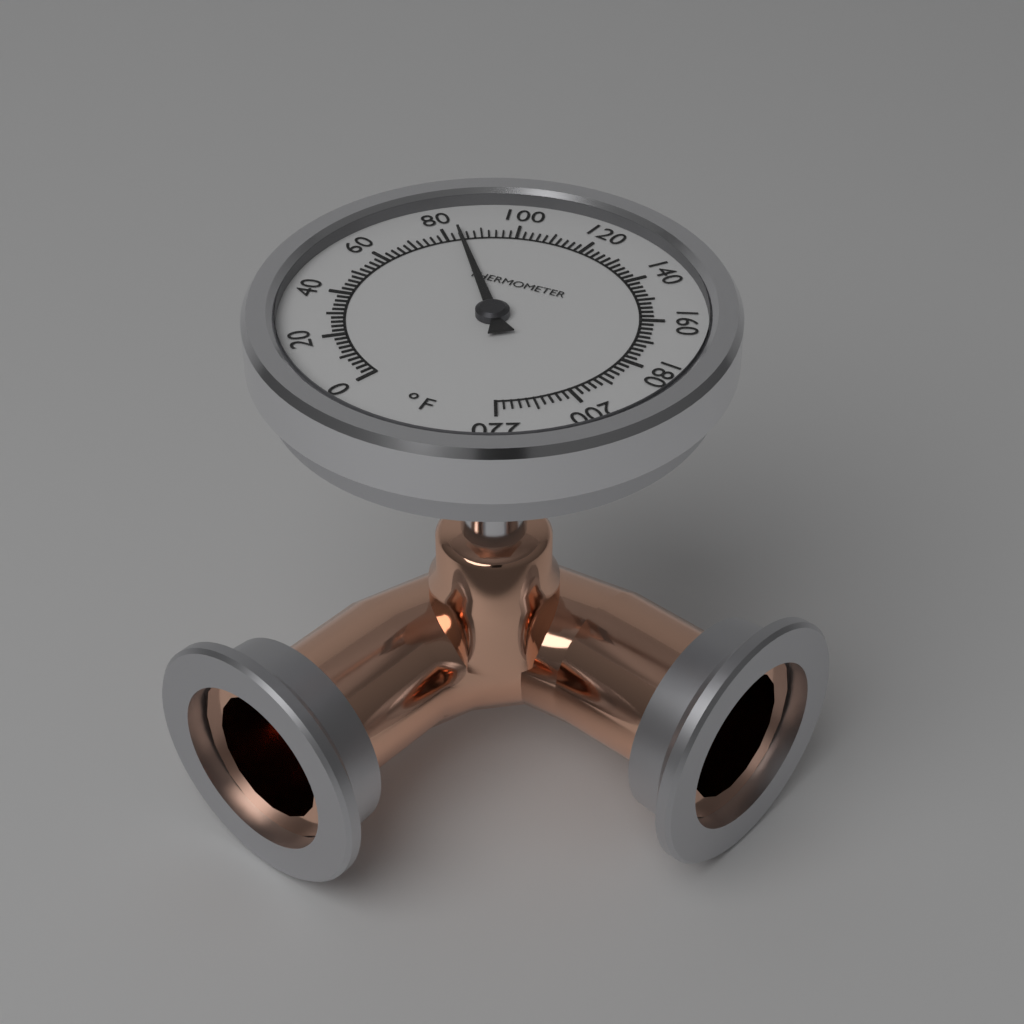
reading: 84 °F
